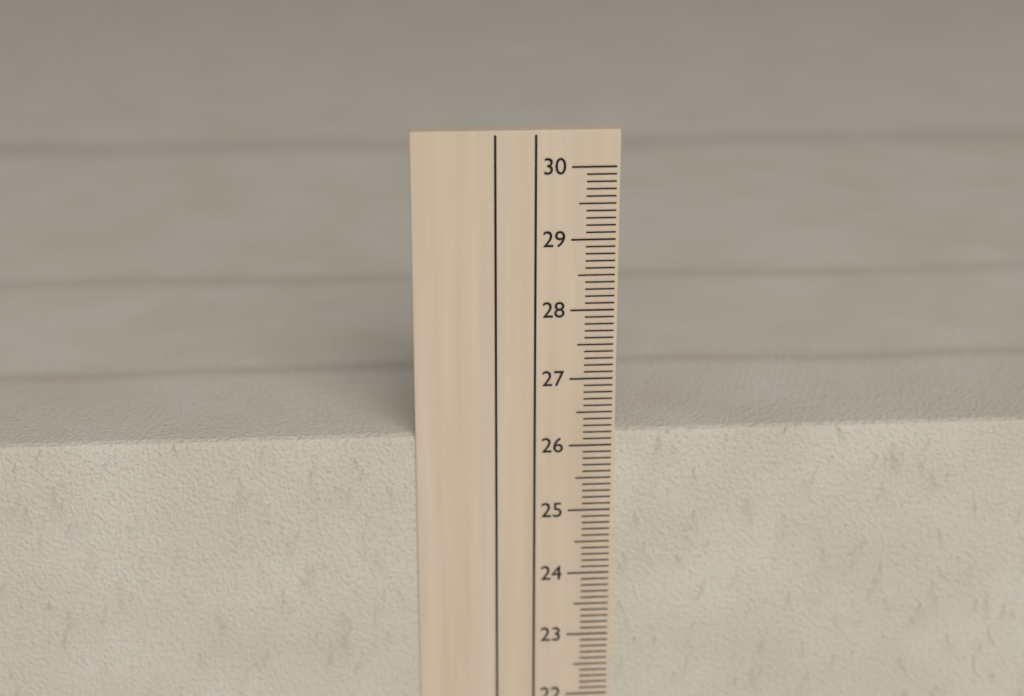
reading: 26.2 cm
